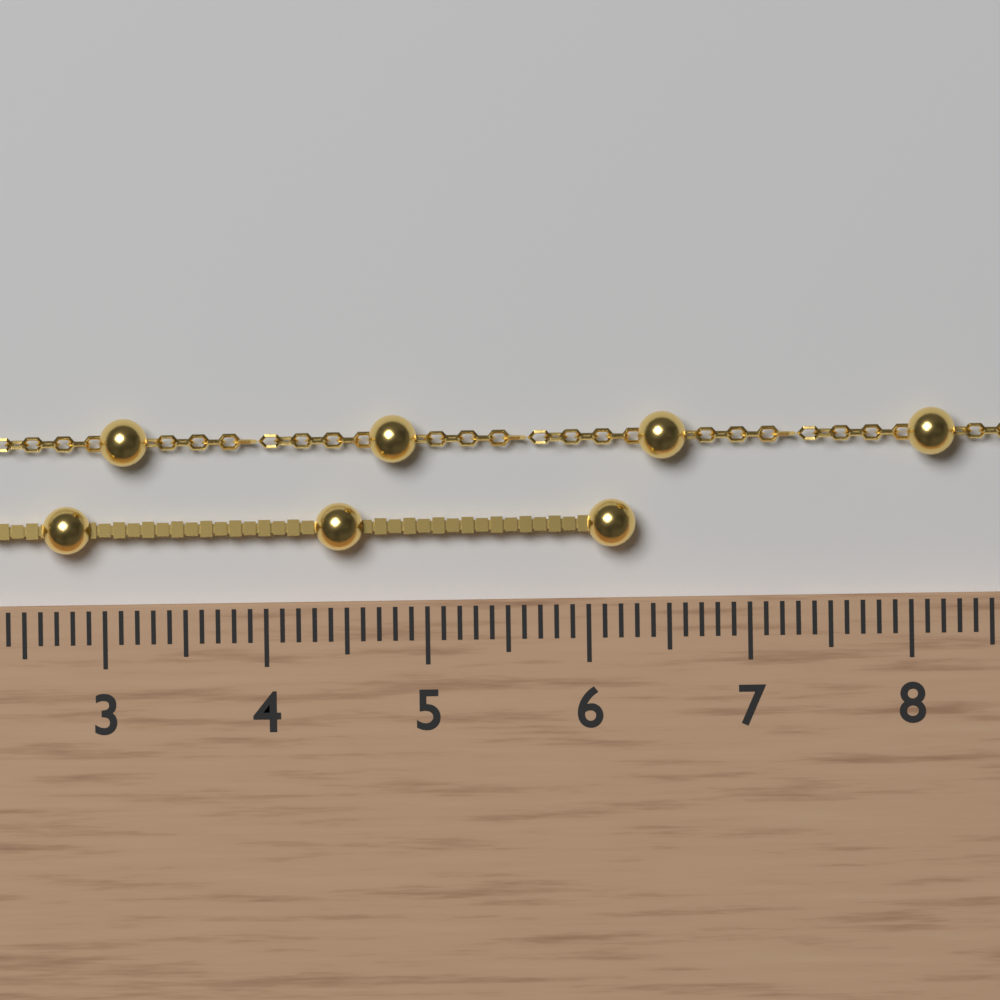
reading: 6.3 cm
